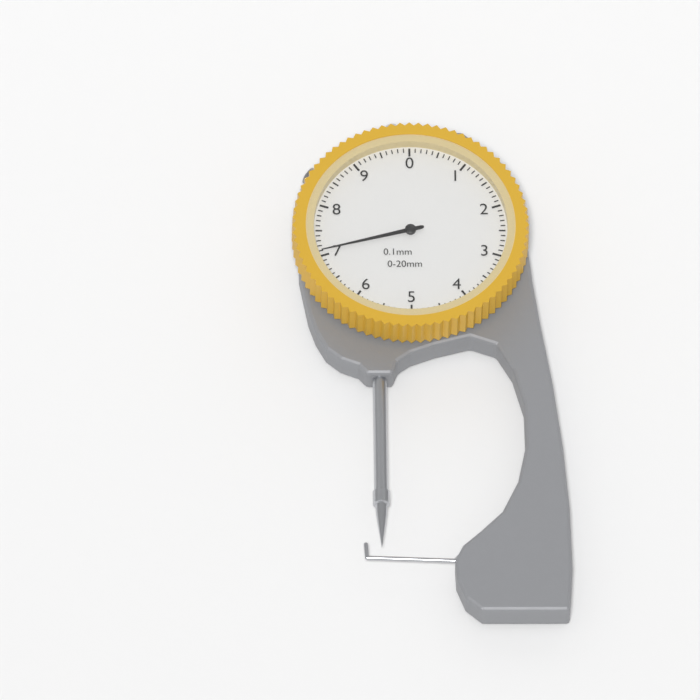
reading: 7.1 mm
